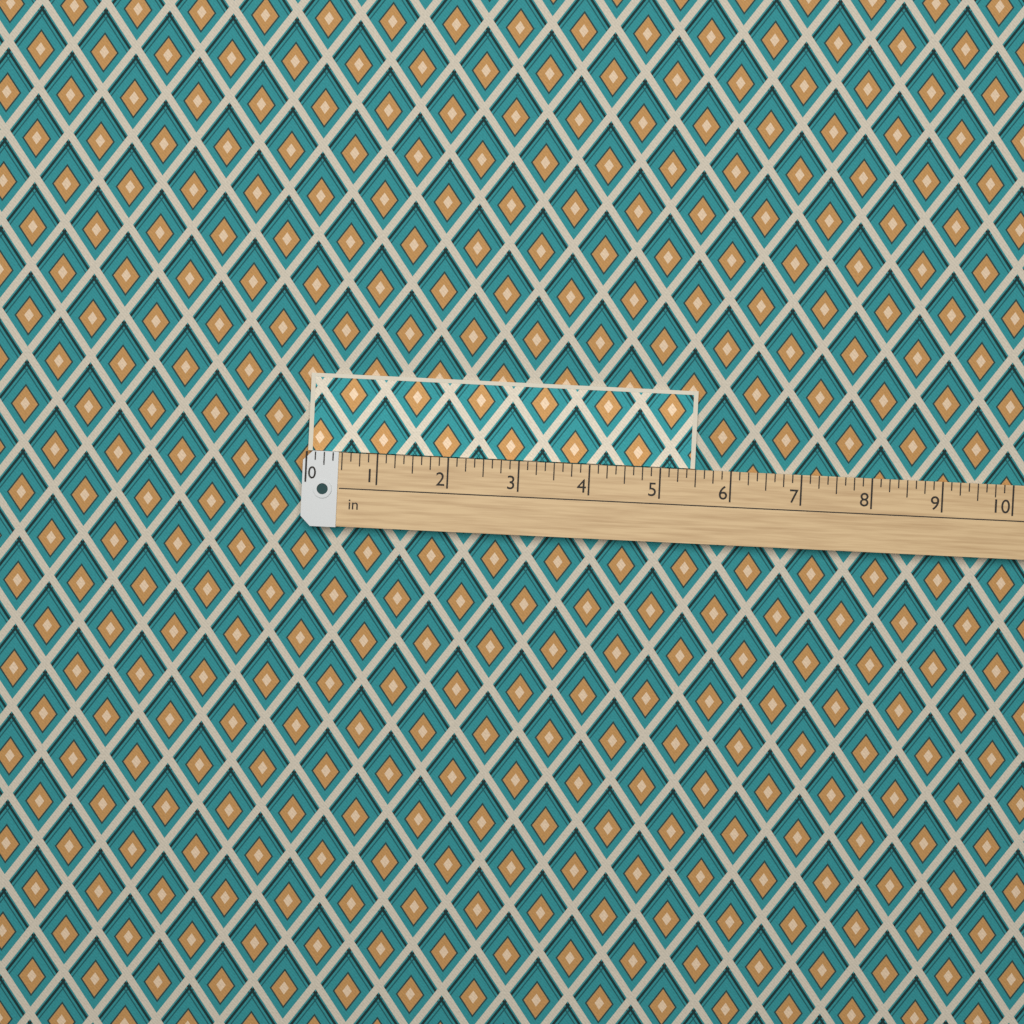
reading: 5.500 in
